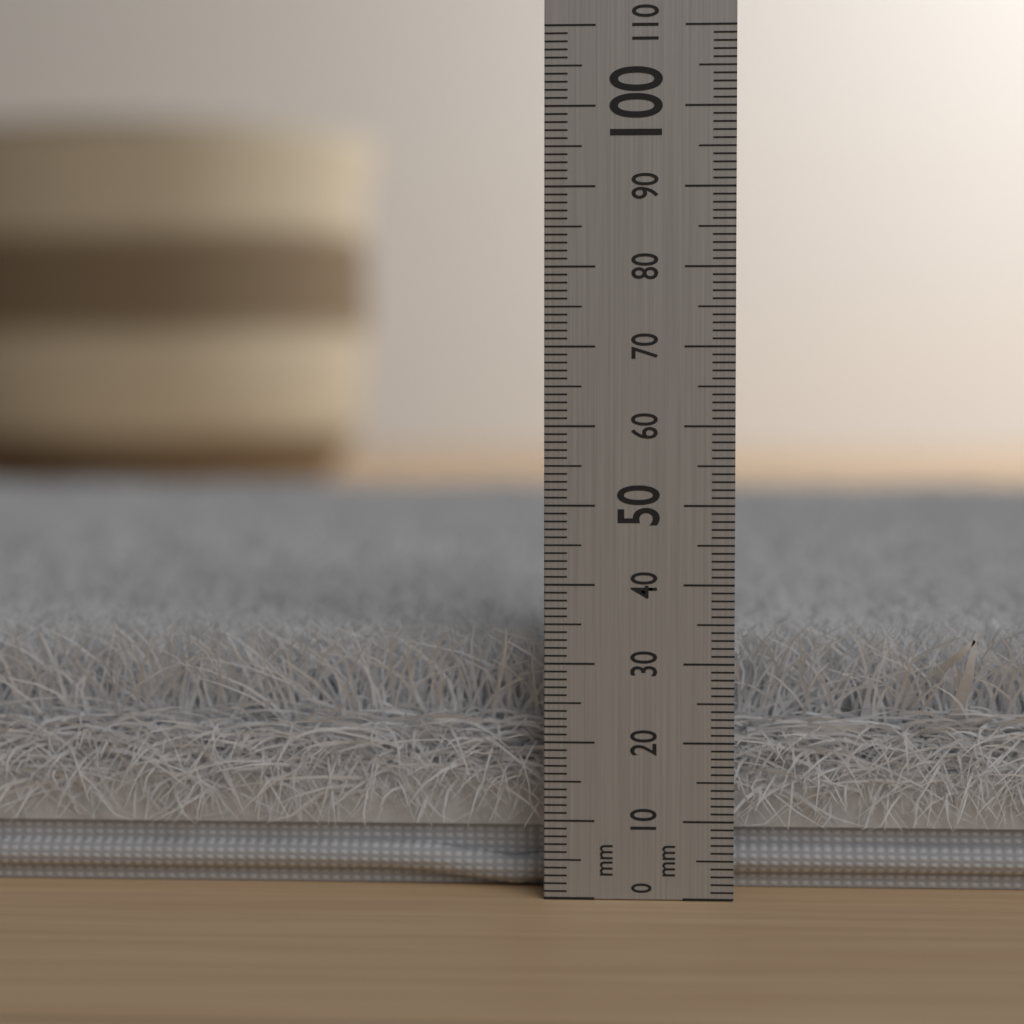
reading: 34 mm
